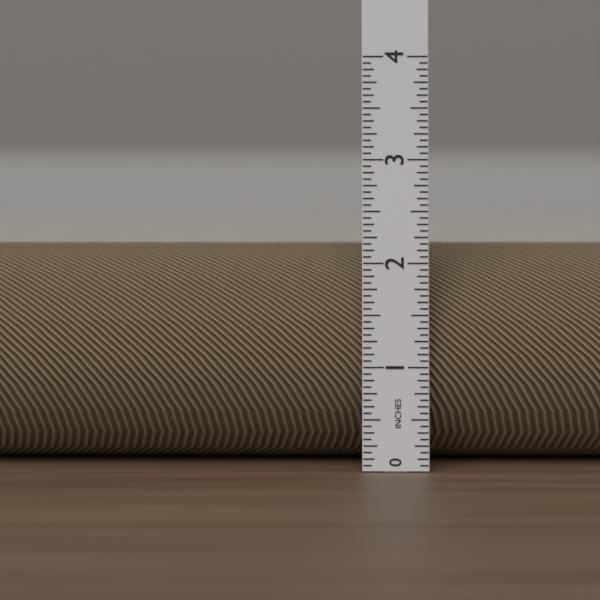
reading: 2.1875 in
